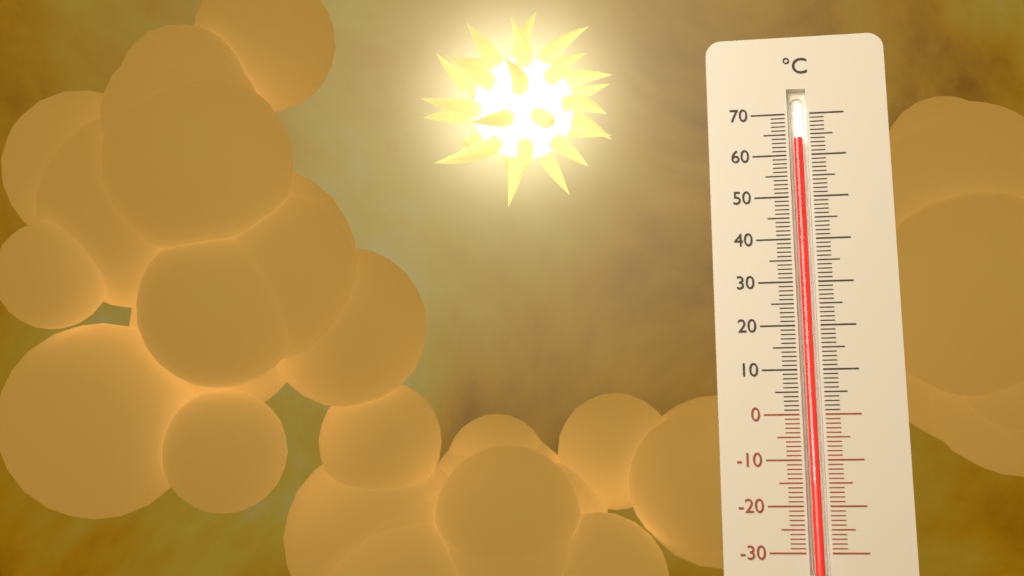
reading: 64 °C
